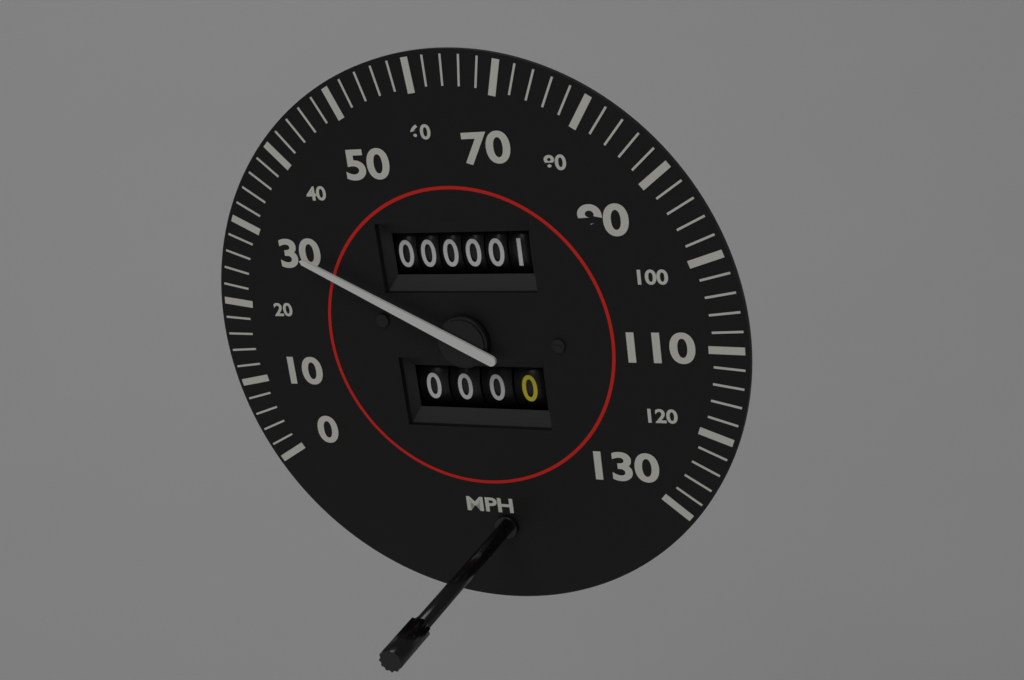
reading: 30 mph
